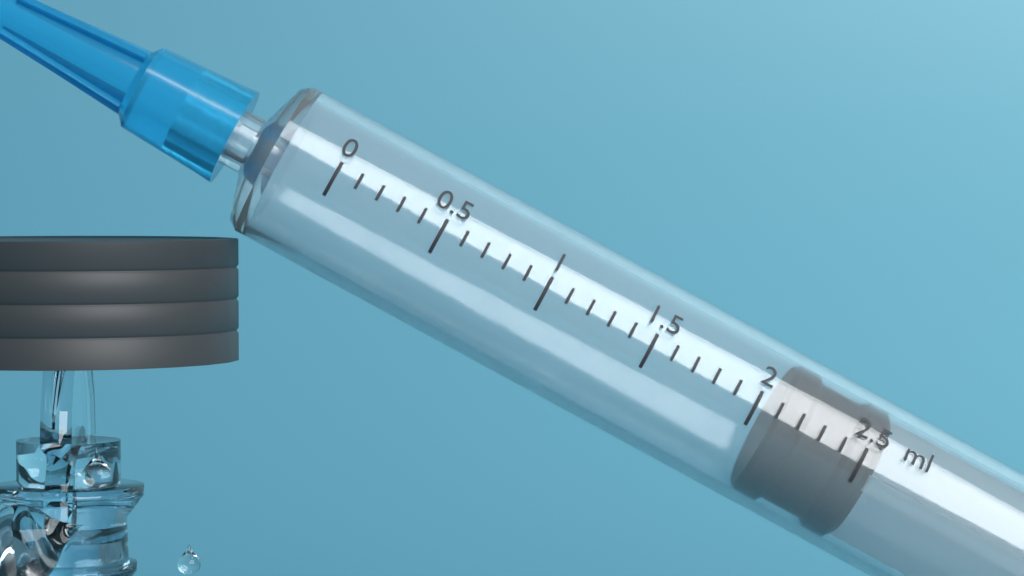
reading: 2.1 ml
